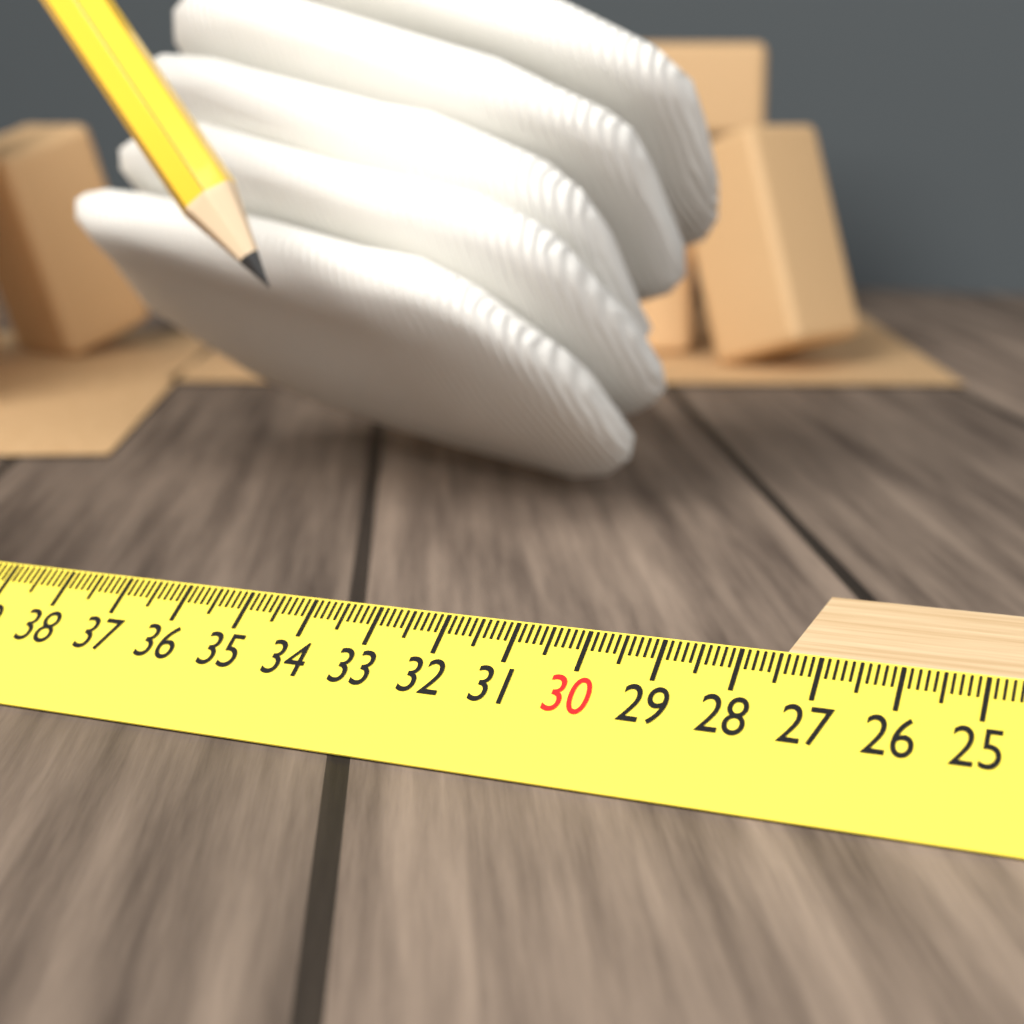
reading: 27.5 cm
